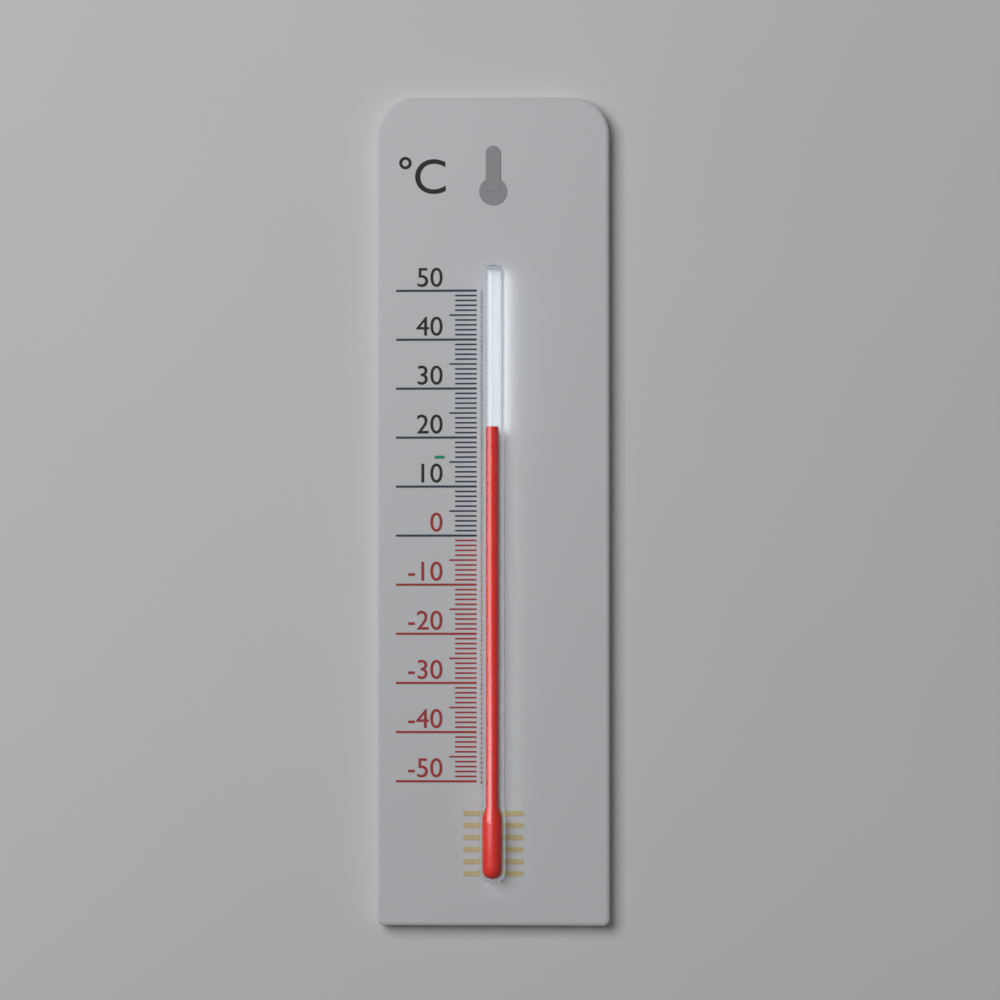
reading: 22 °C
